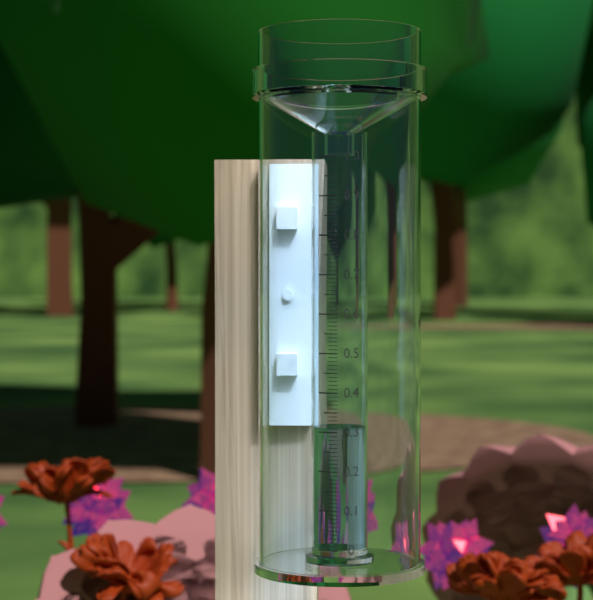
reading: 0.31 (no unit)
